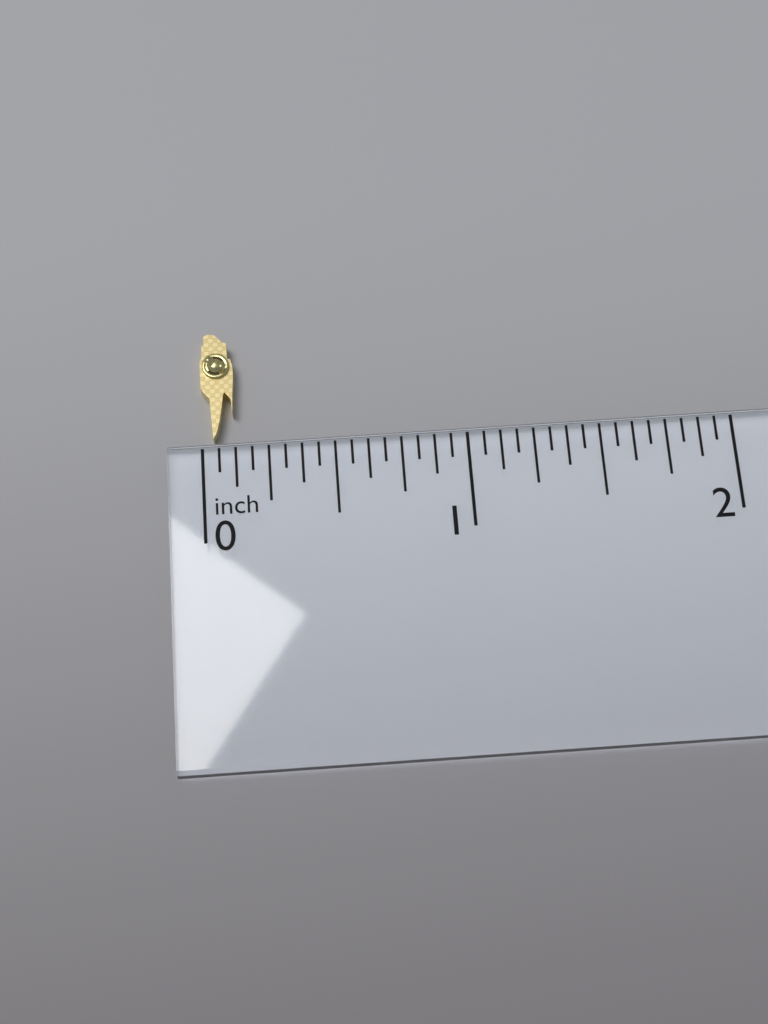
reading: 0.1250 inch
